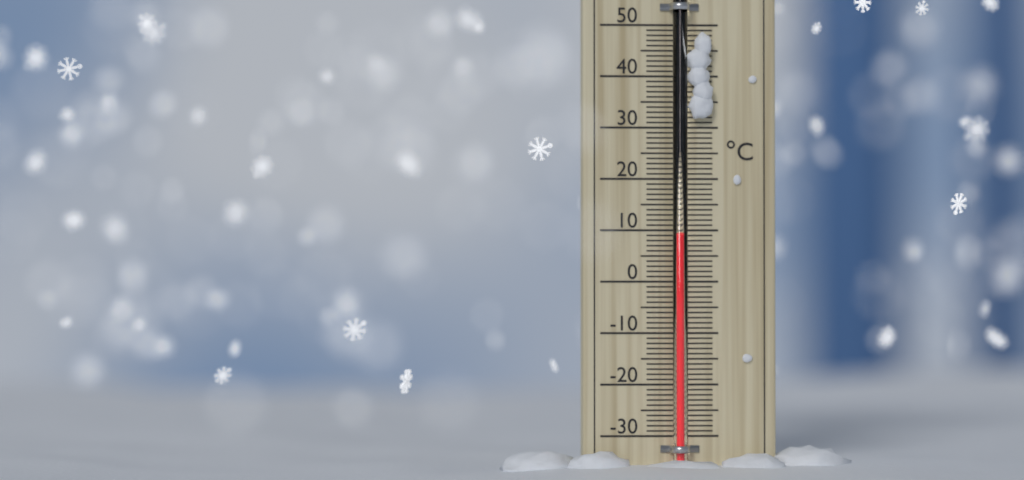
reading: 9 °C
